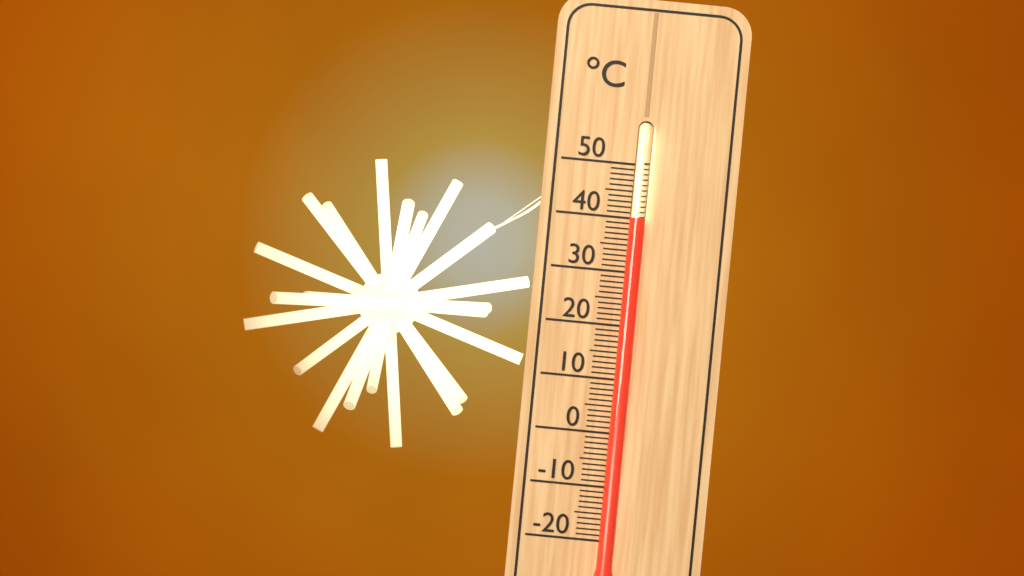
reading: 40 °C
